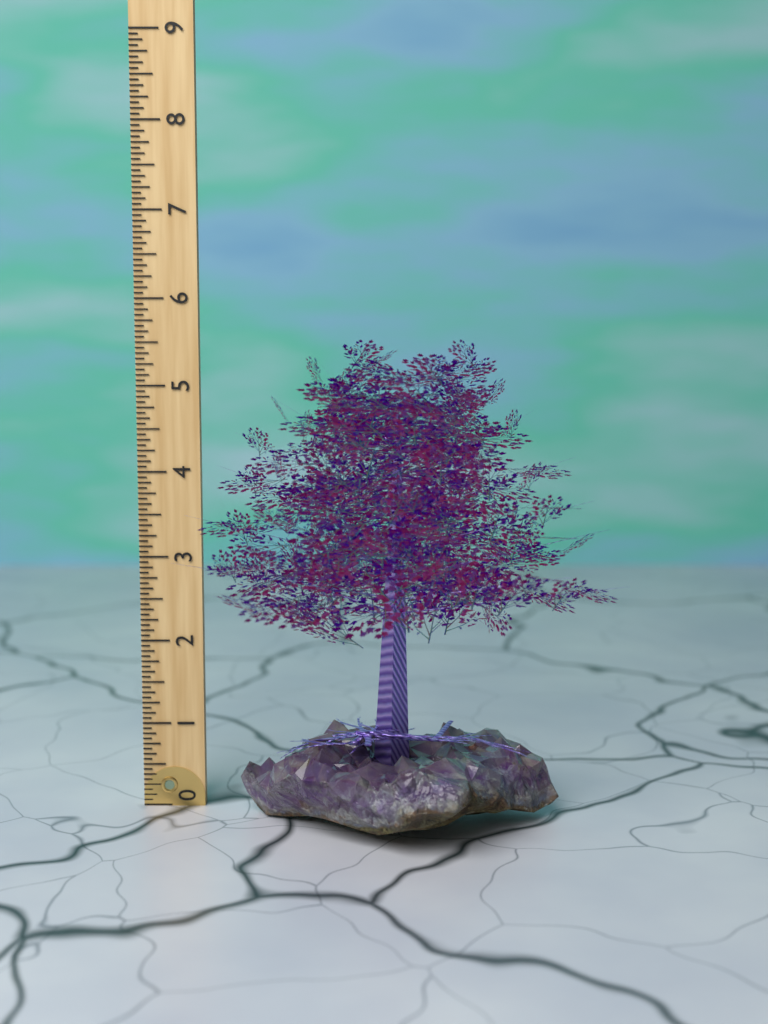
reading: 5.5625 (no unit)
